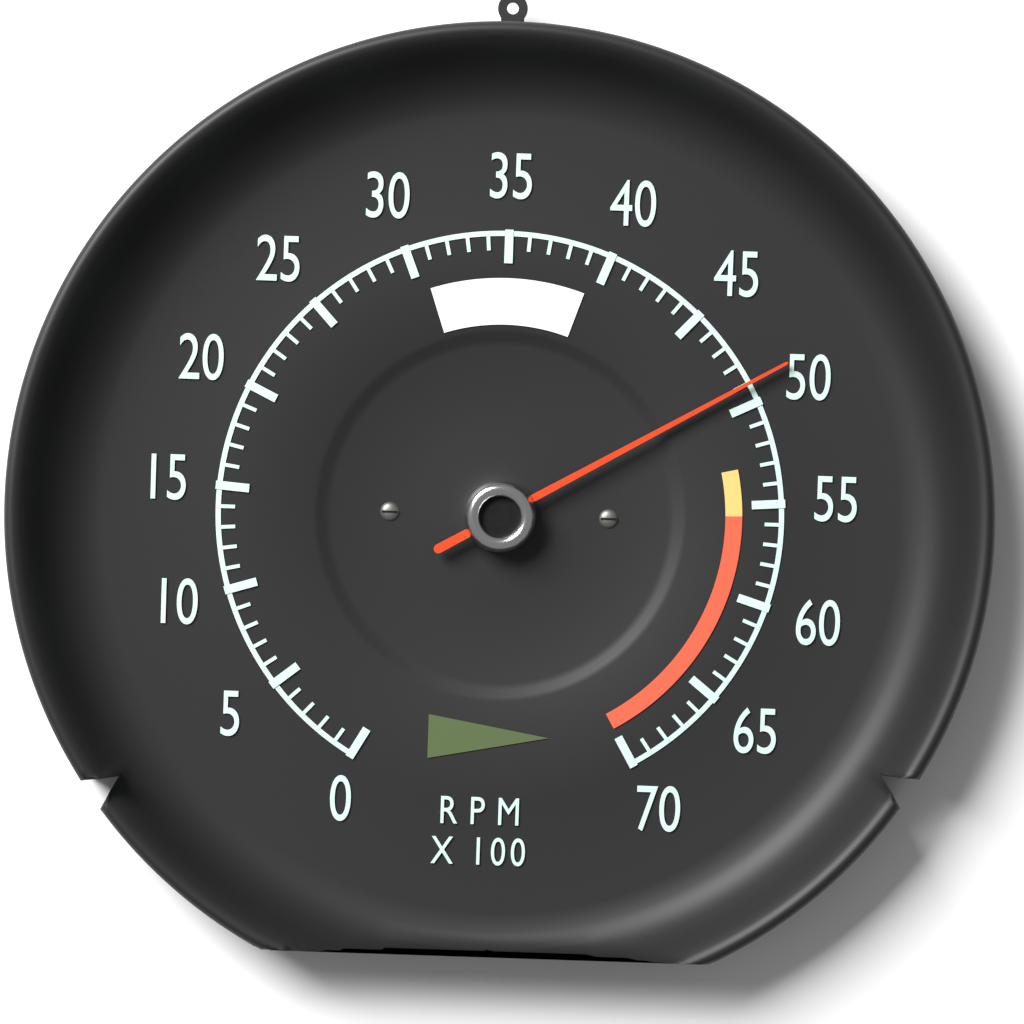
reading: 4900 RPM
